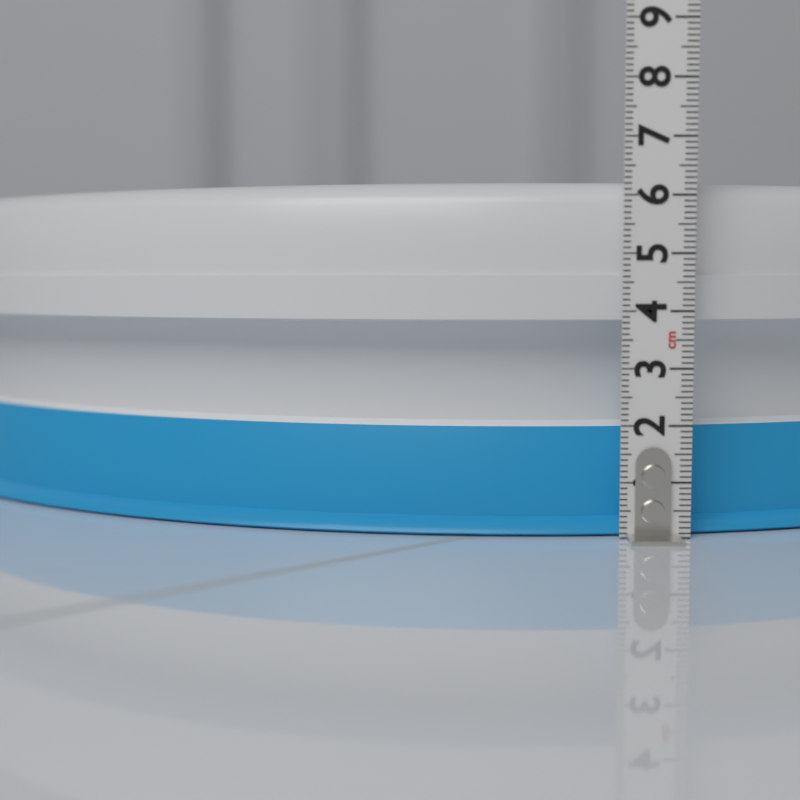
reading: 6.3 cm
